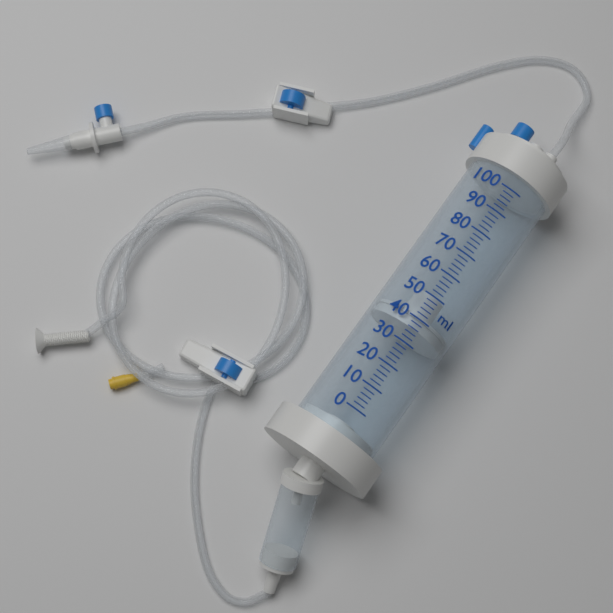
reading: 36 ml
